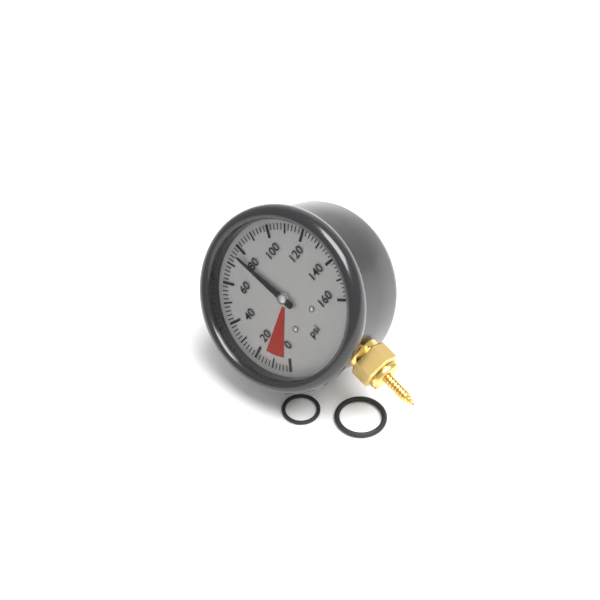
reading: 76 psi
